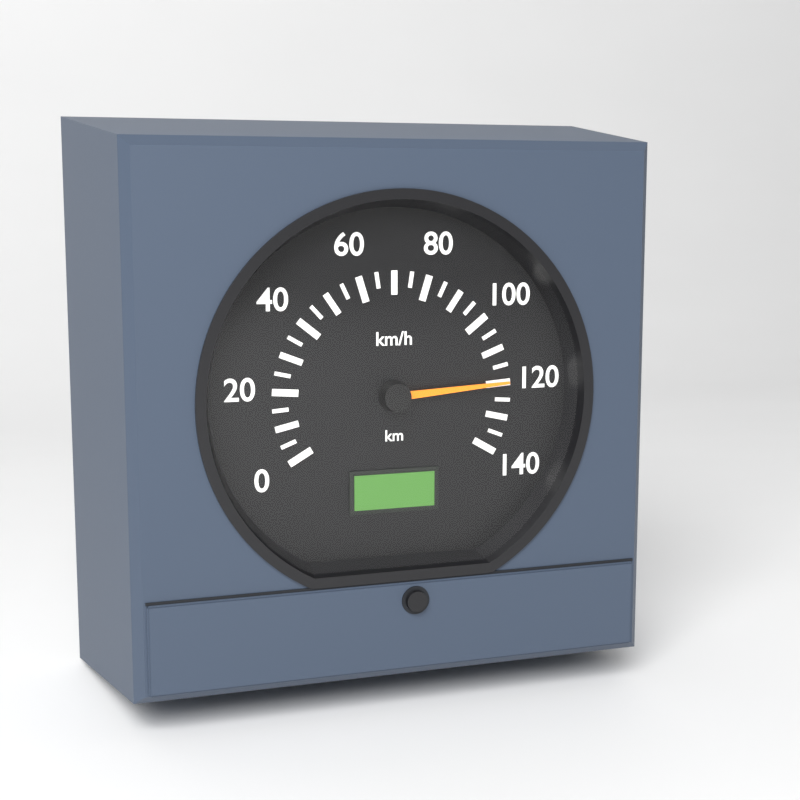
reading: 120 km/h
